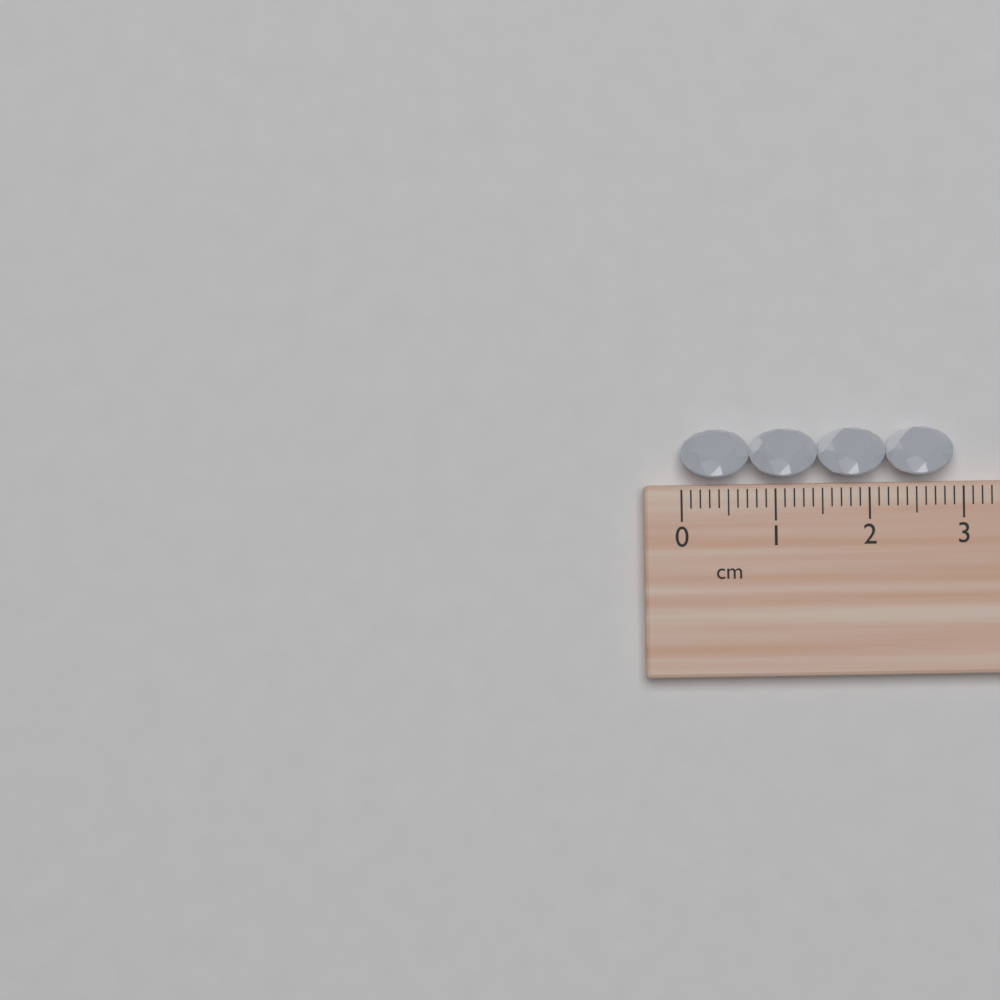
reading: 2.9 cm
